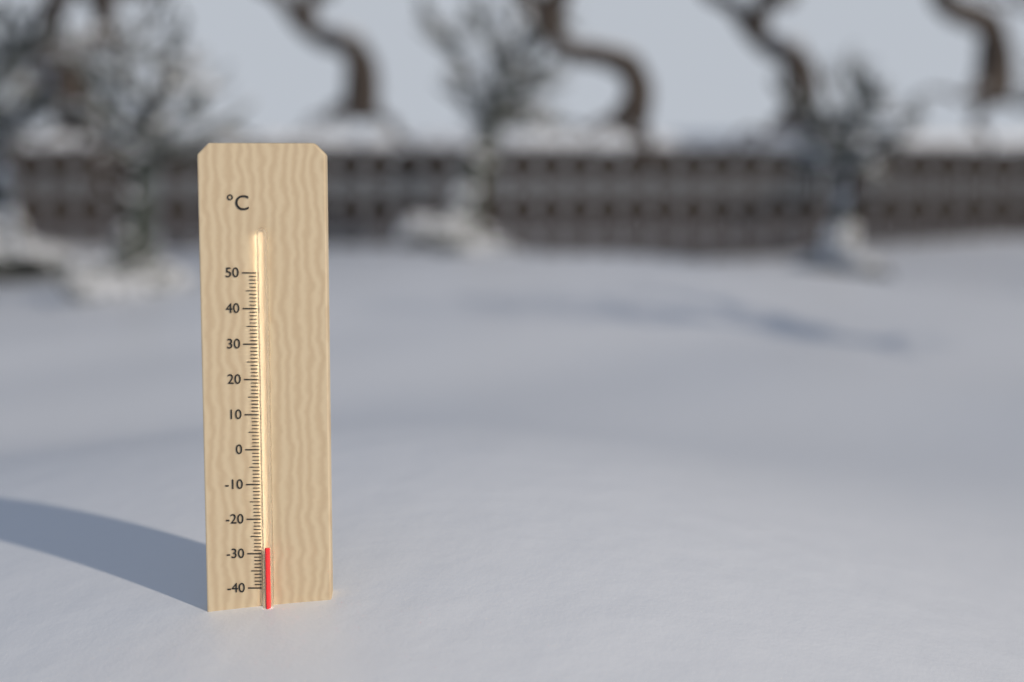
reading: -28 °C
